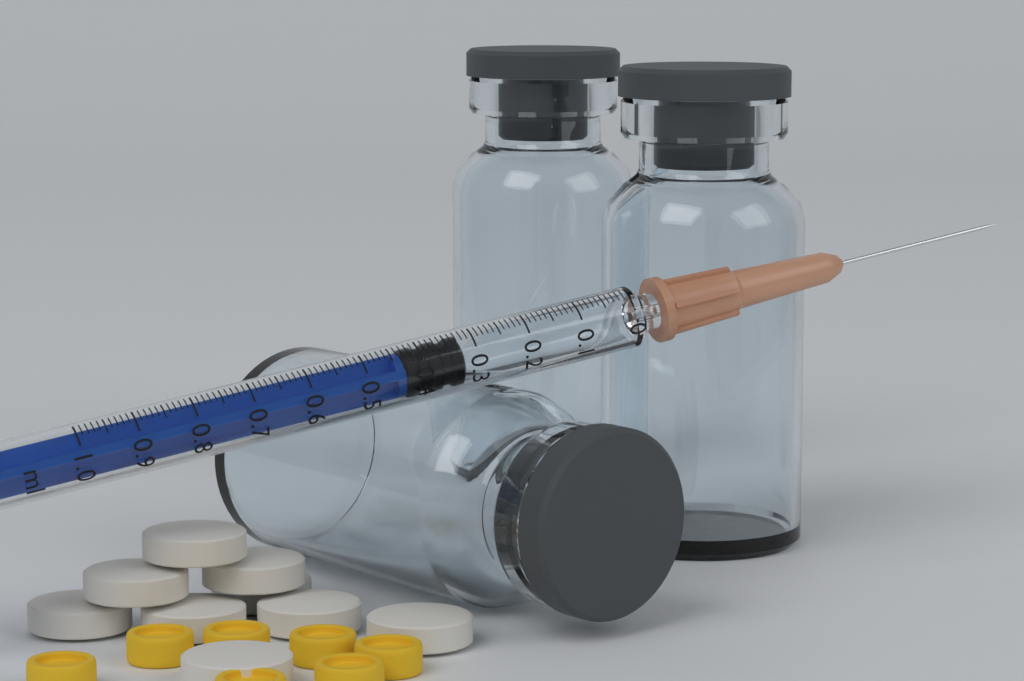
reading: 0.32 ml
